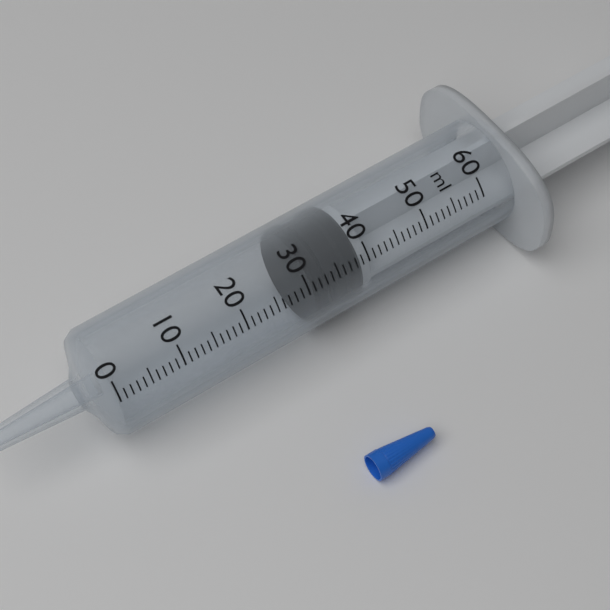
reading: 31 ml
